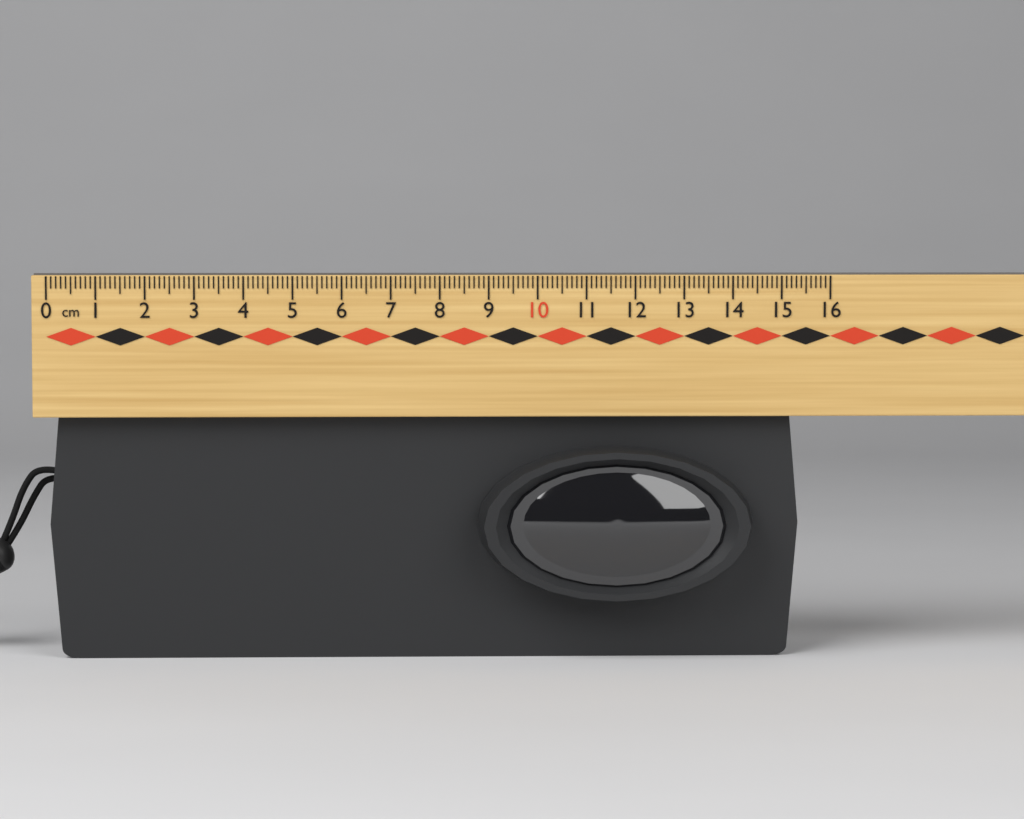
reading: 15.4 cm
